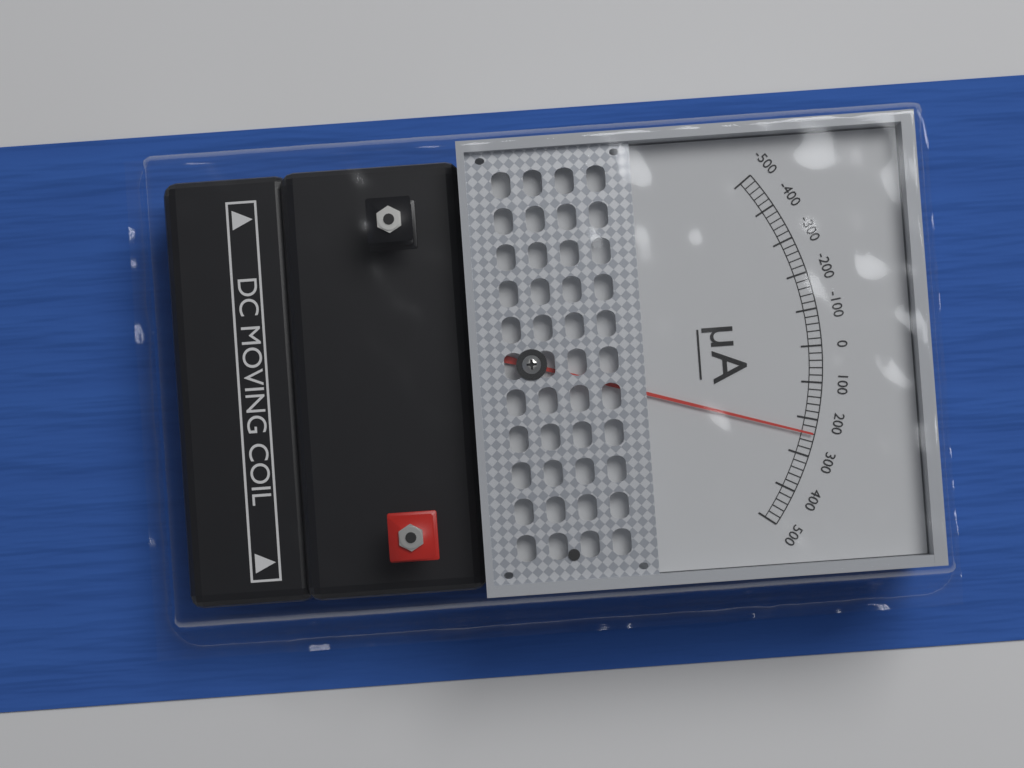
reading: 240 µA
